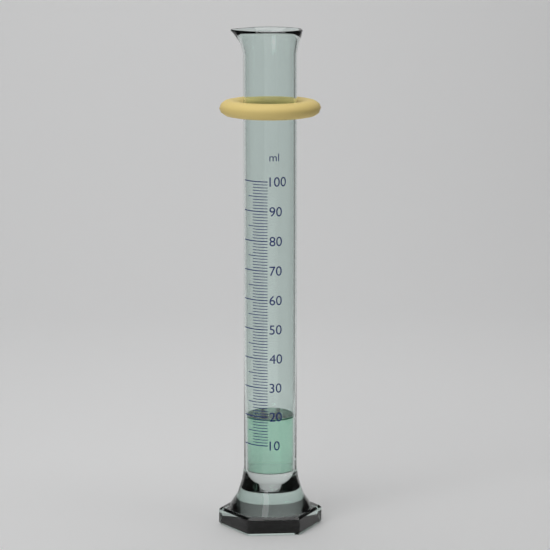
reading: 19 ml
